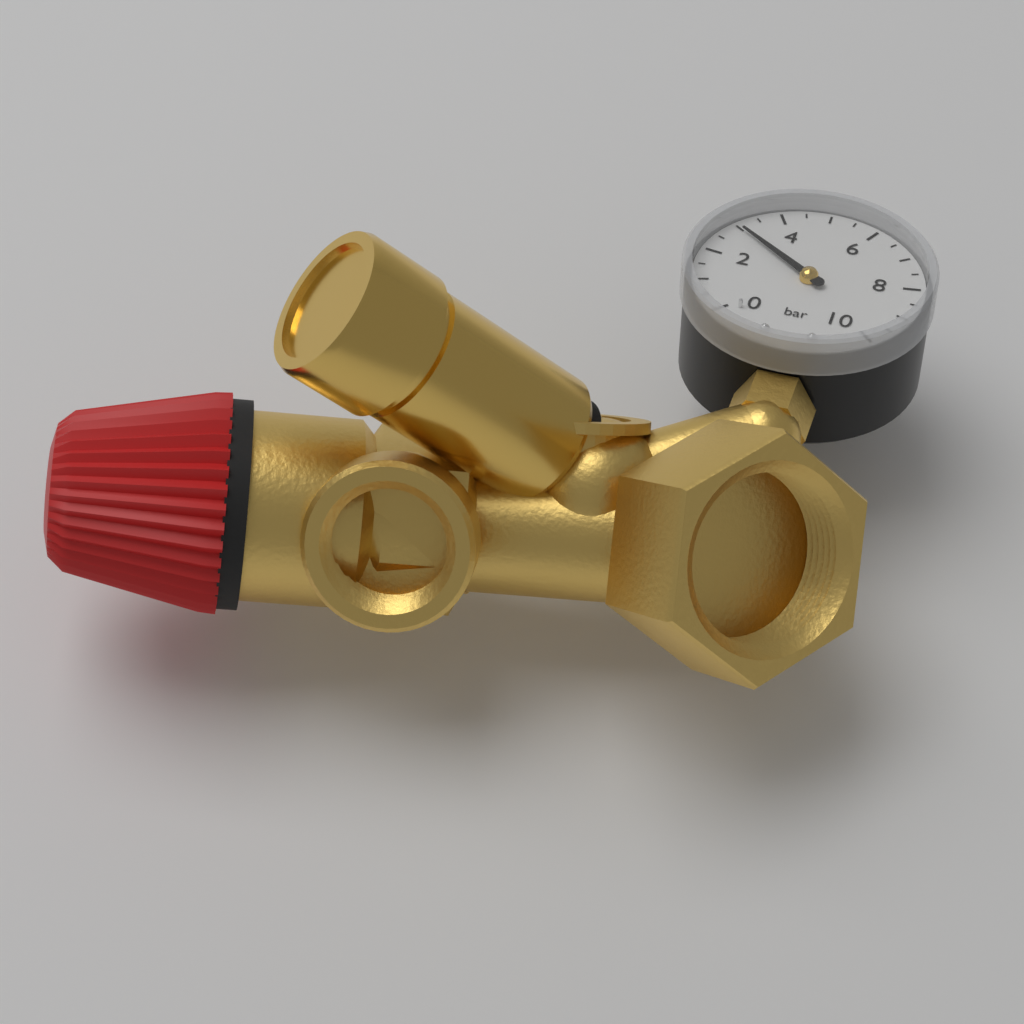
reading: 3.0 bar
